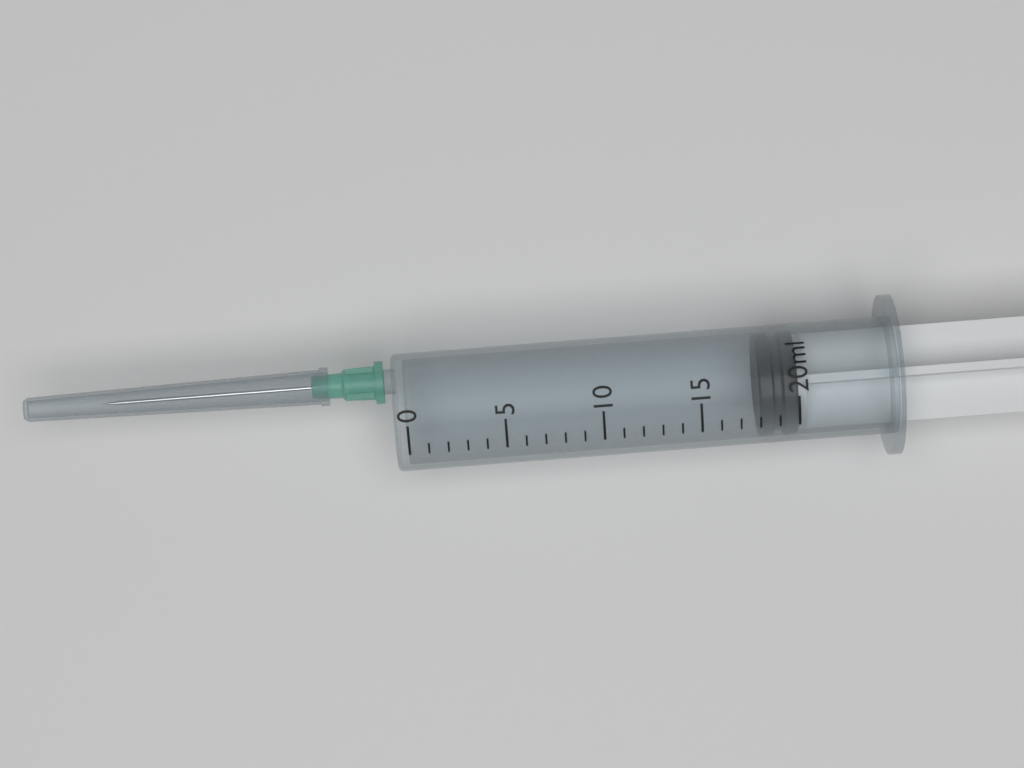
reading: 18 ml
